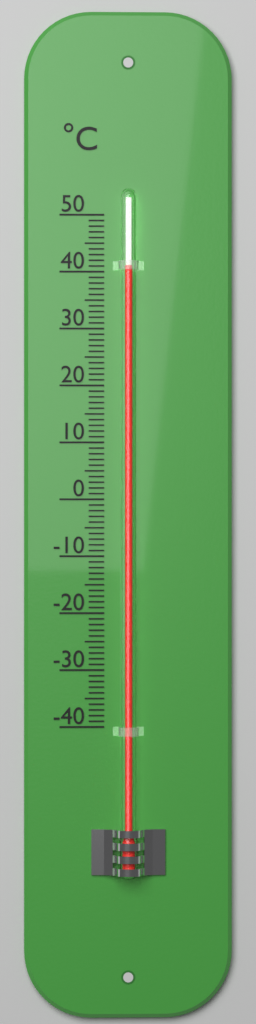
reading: 41 °C
